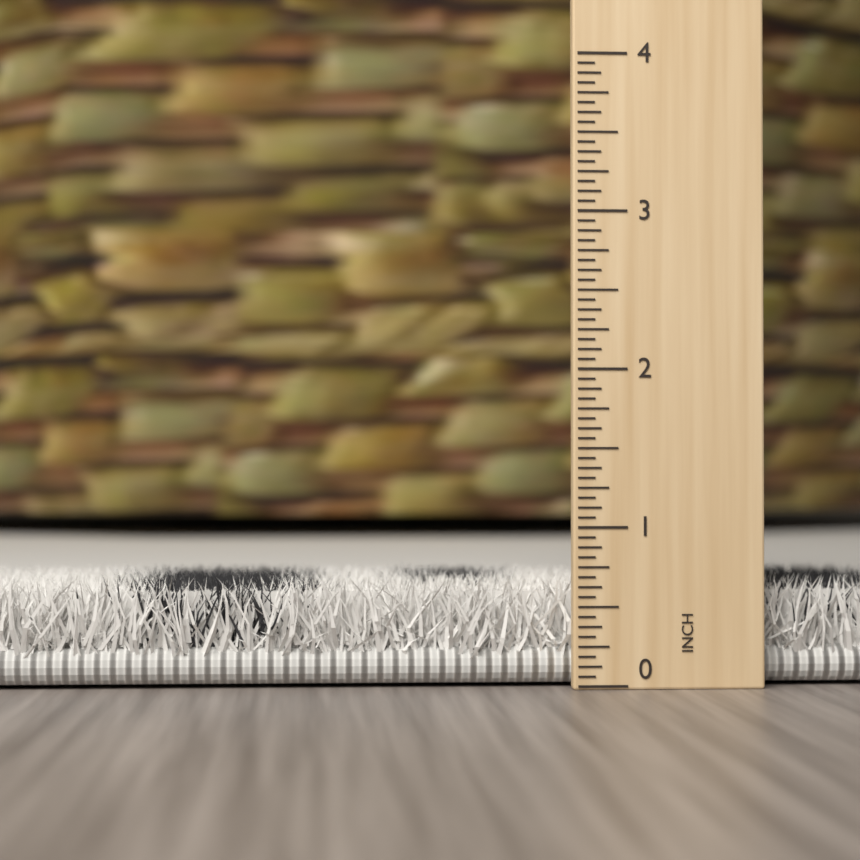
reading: 0.6875 inch
